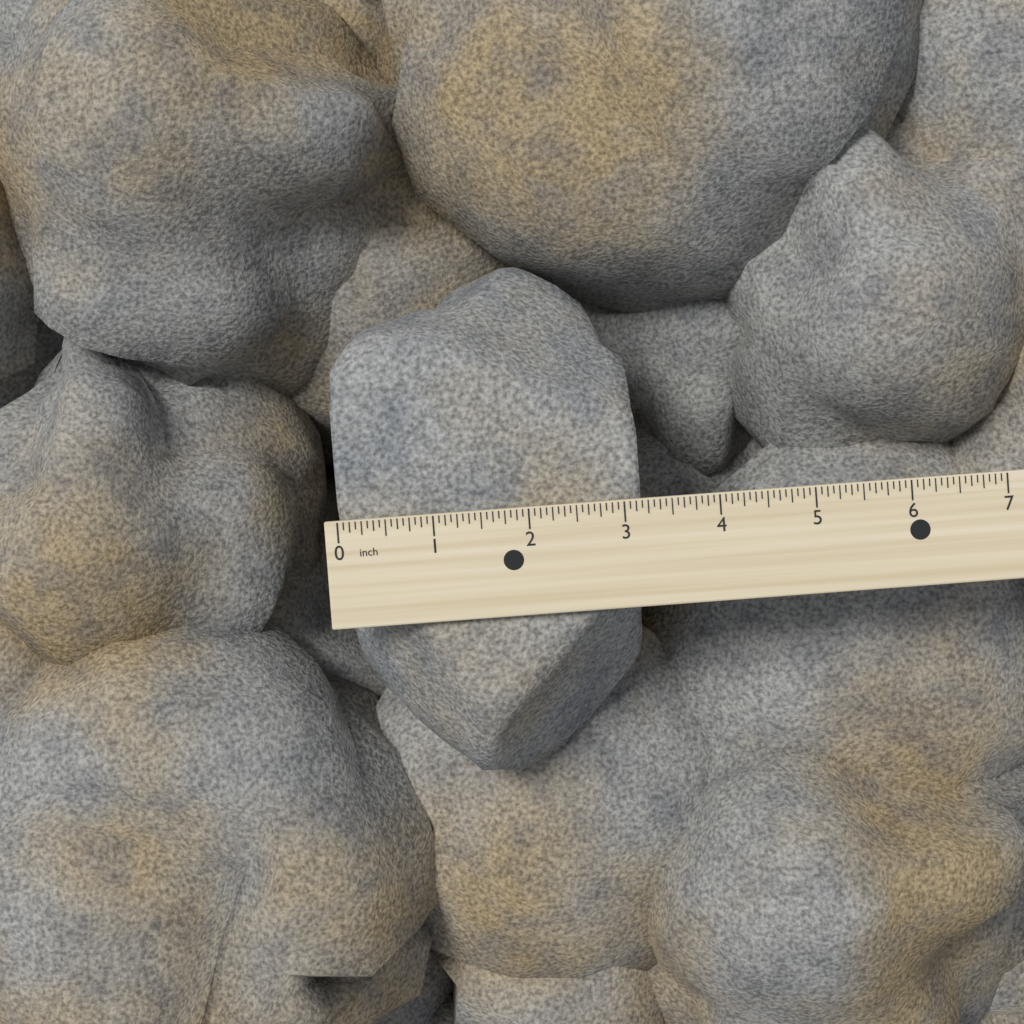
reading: 3.1875 inch
